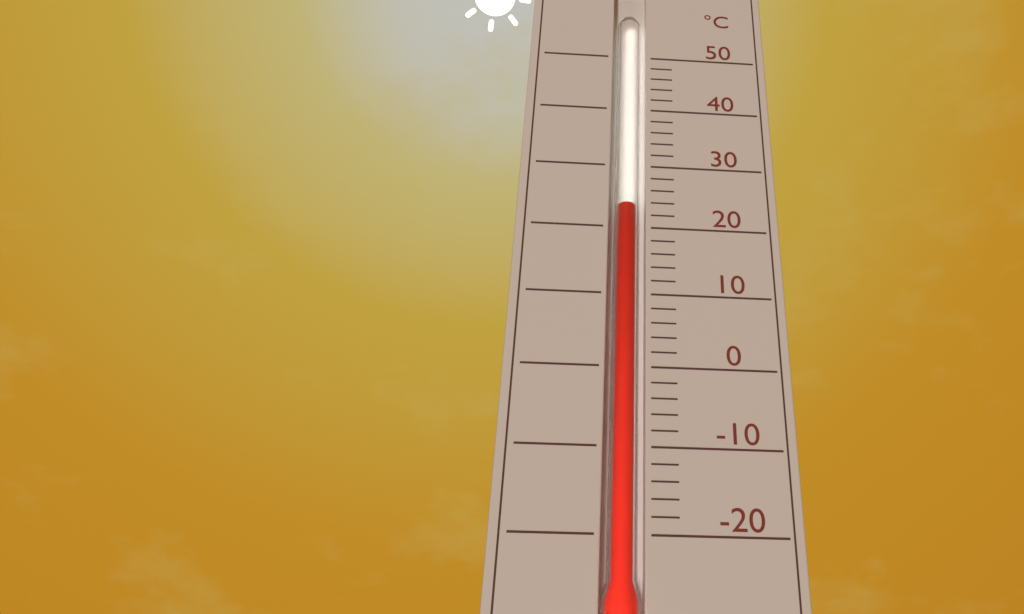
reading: 24 °C
